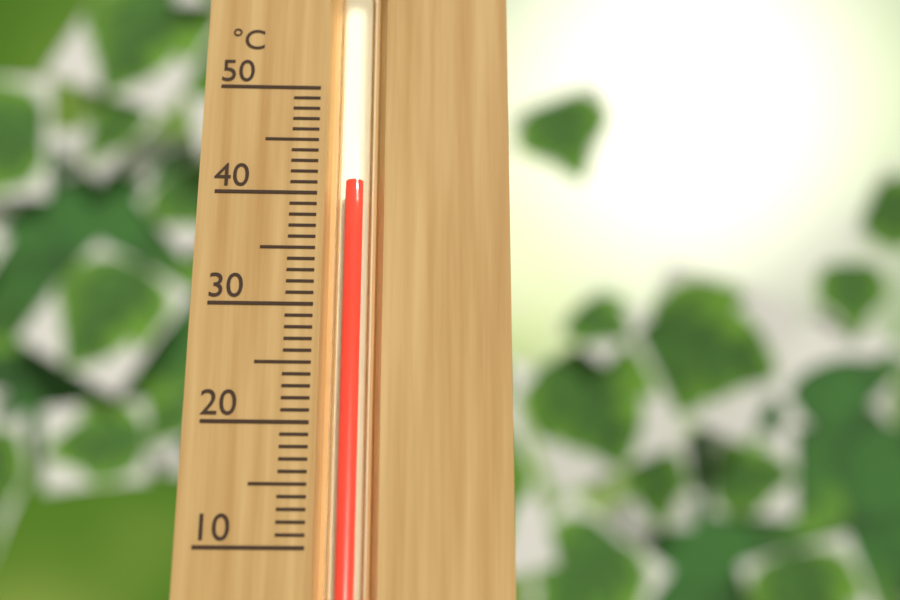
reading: 41 °C
